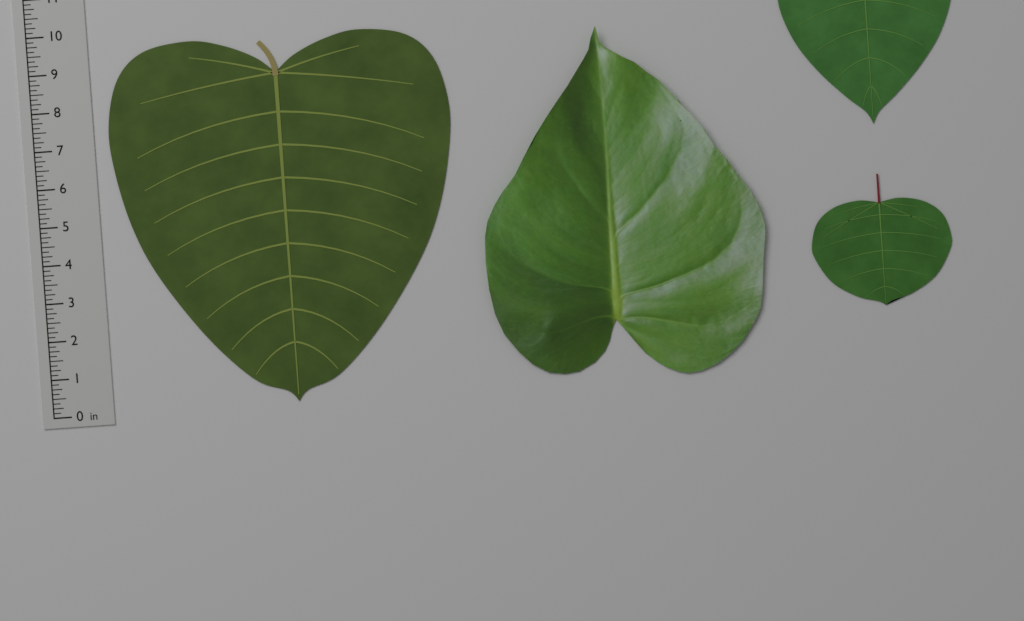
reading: 9.625 in
